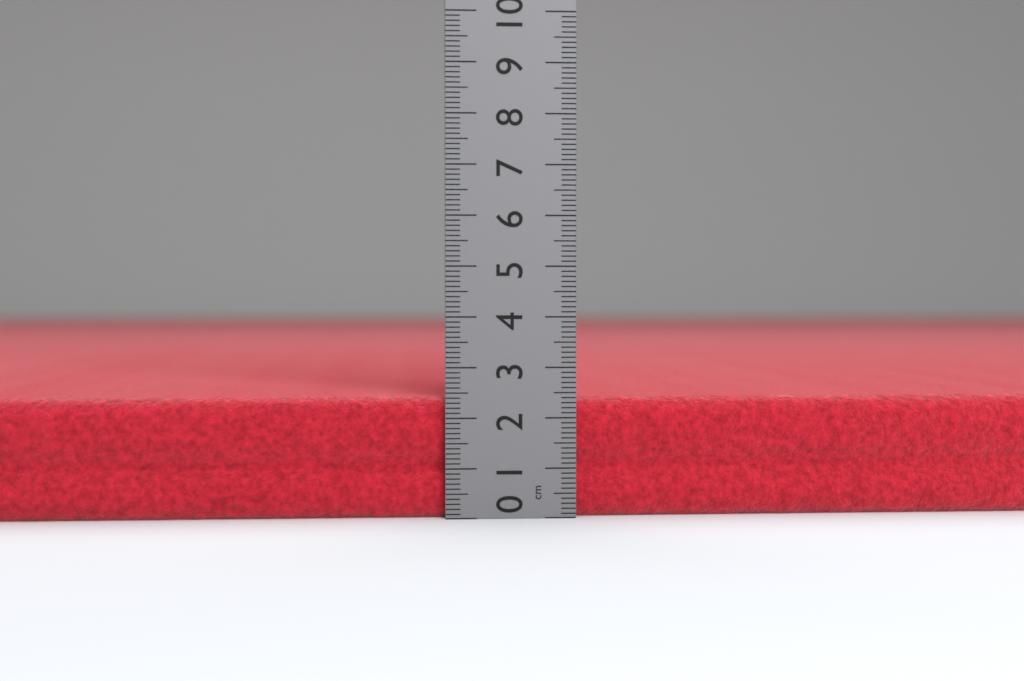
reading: 2.4 cm
